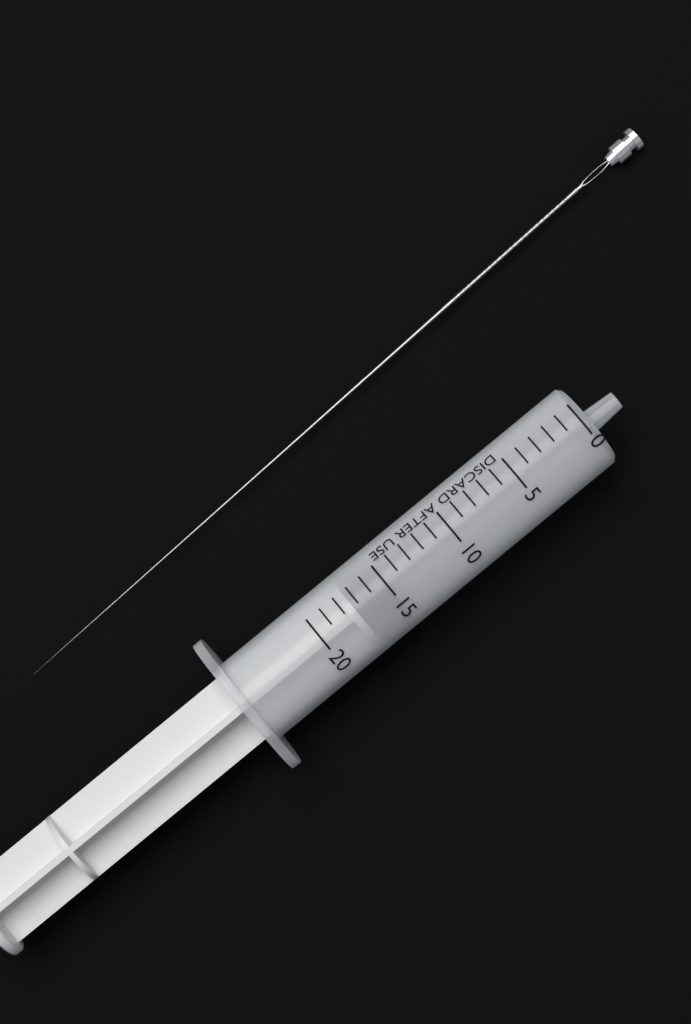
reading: 15 (no unit)
